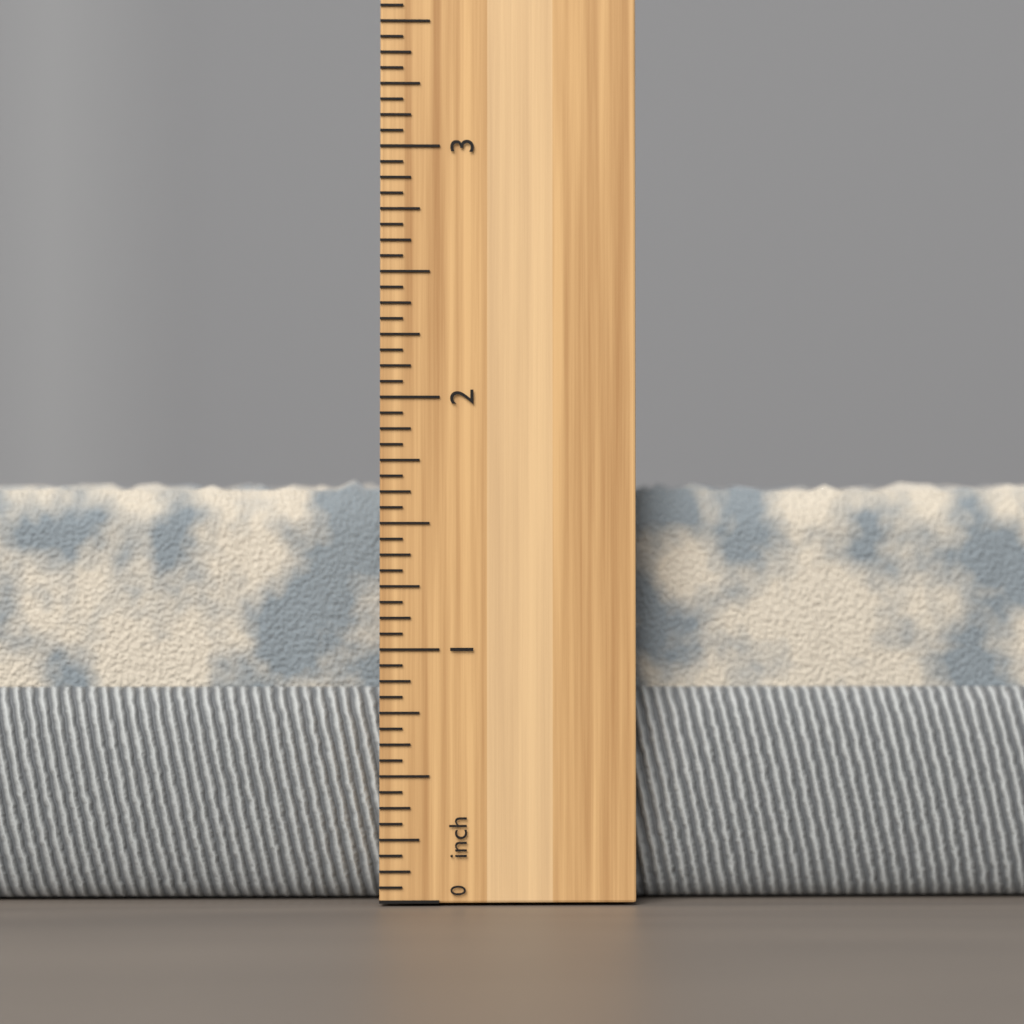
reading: 1.6875 inch
